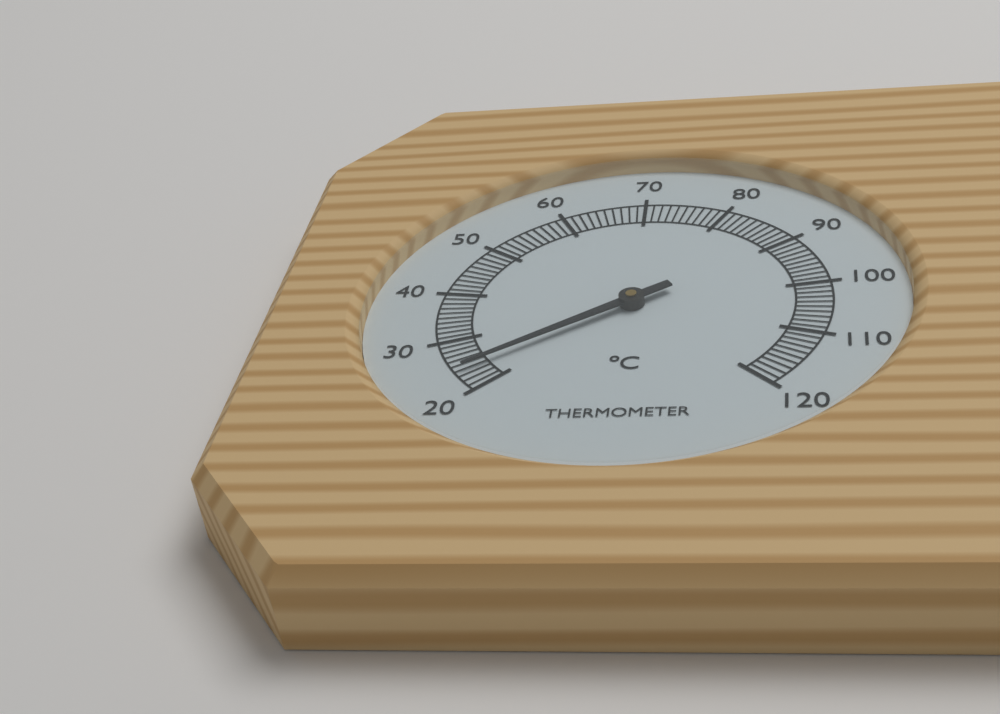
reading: 24 °C
